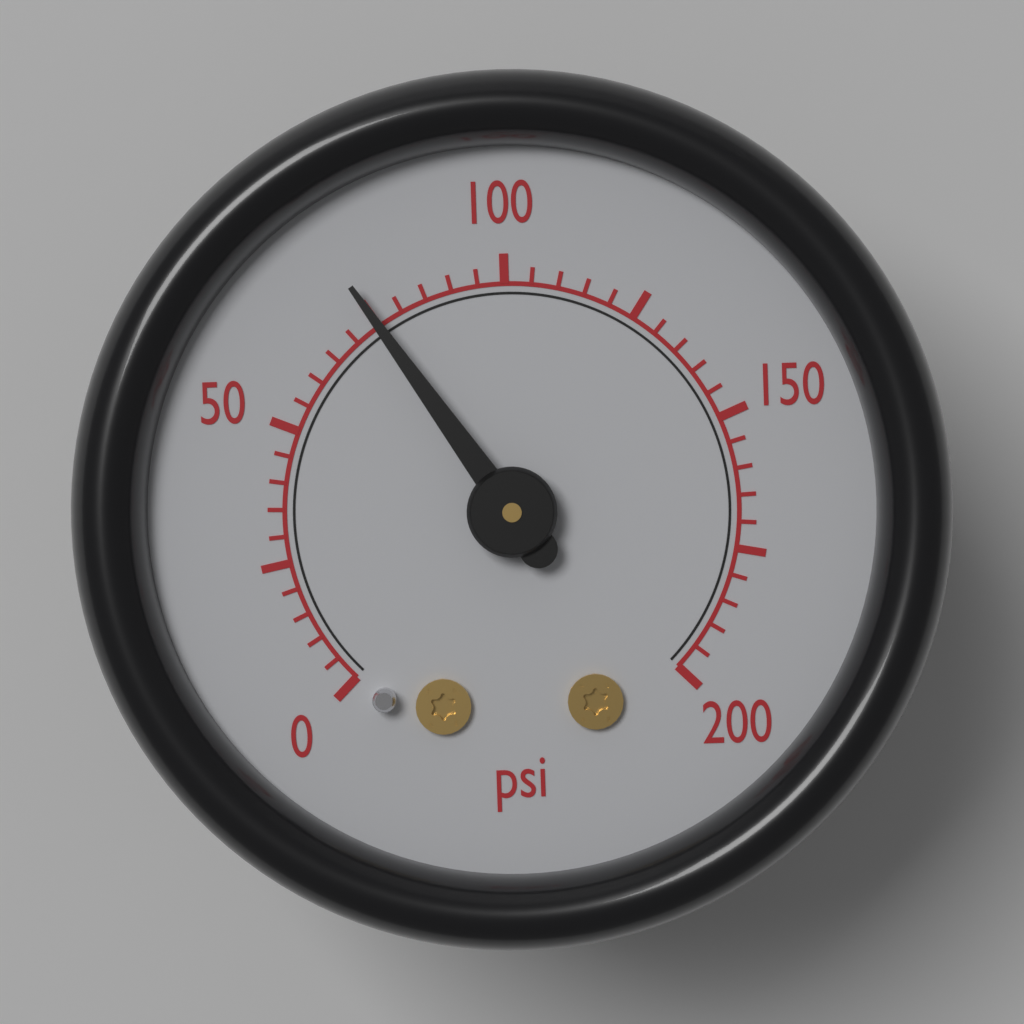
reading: 75 psi
